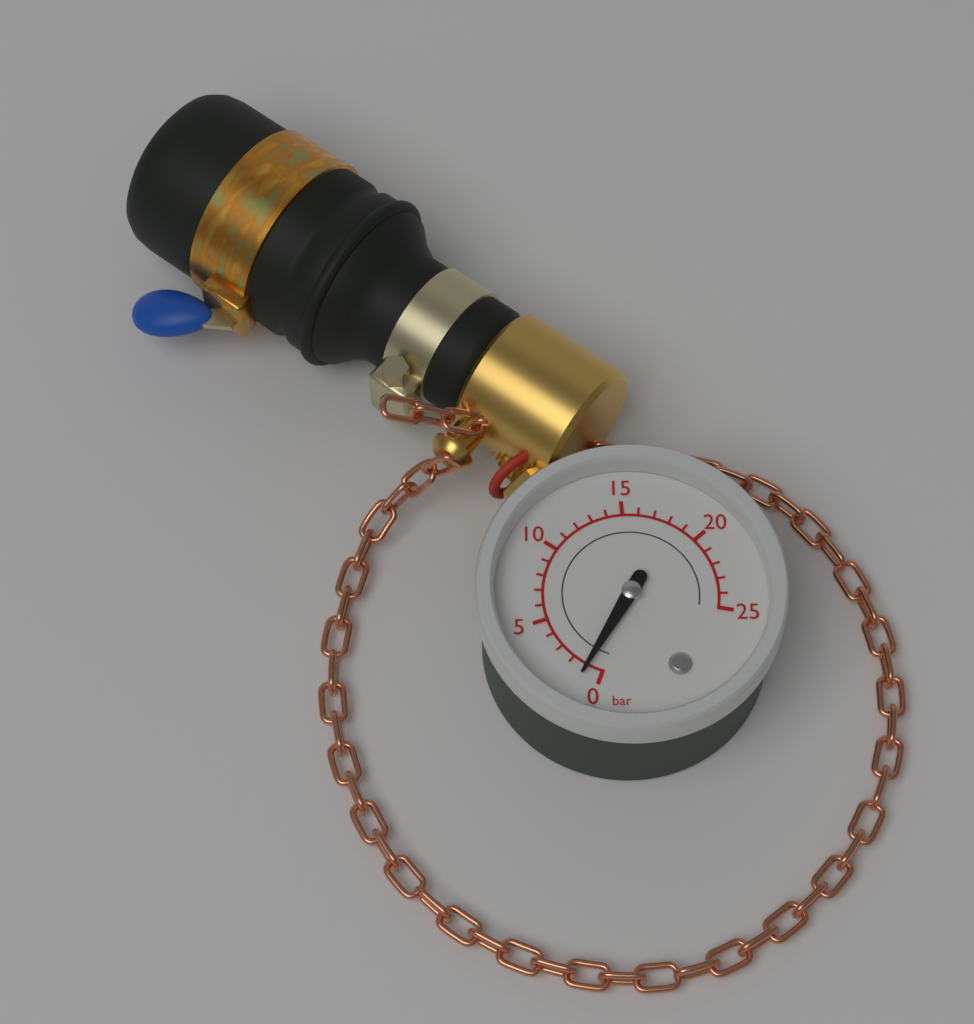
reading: 1 bar
